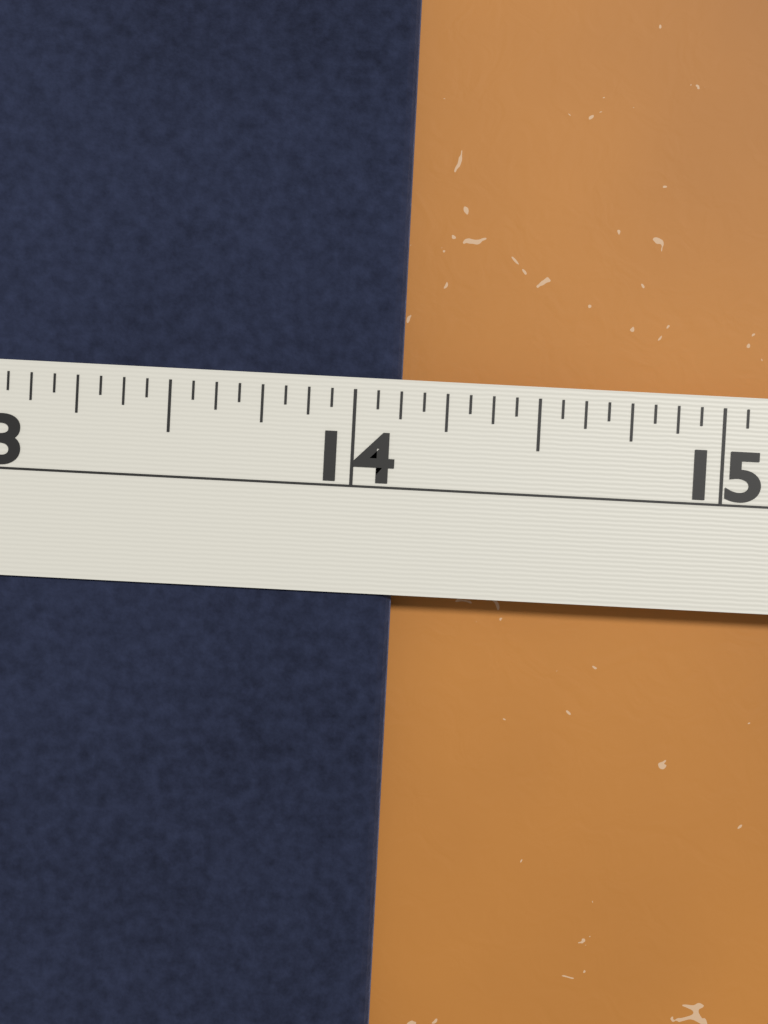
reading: 14.1250 in
